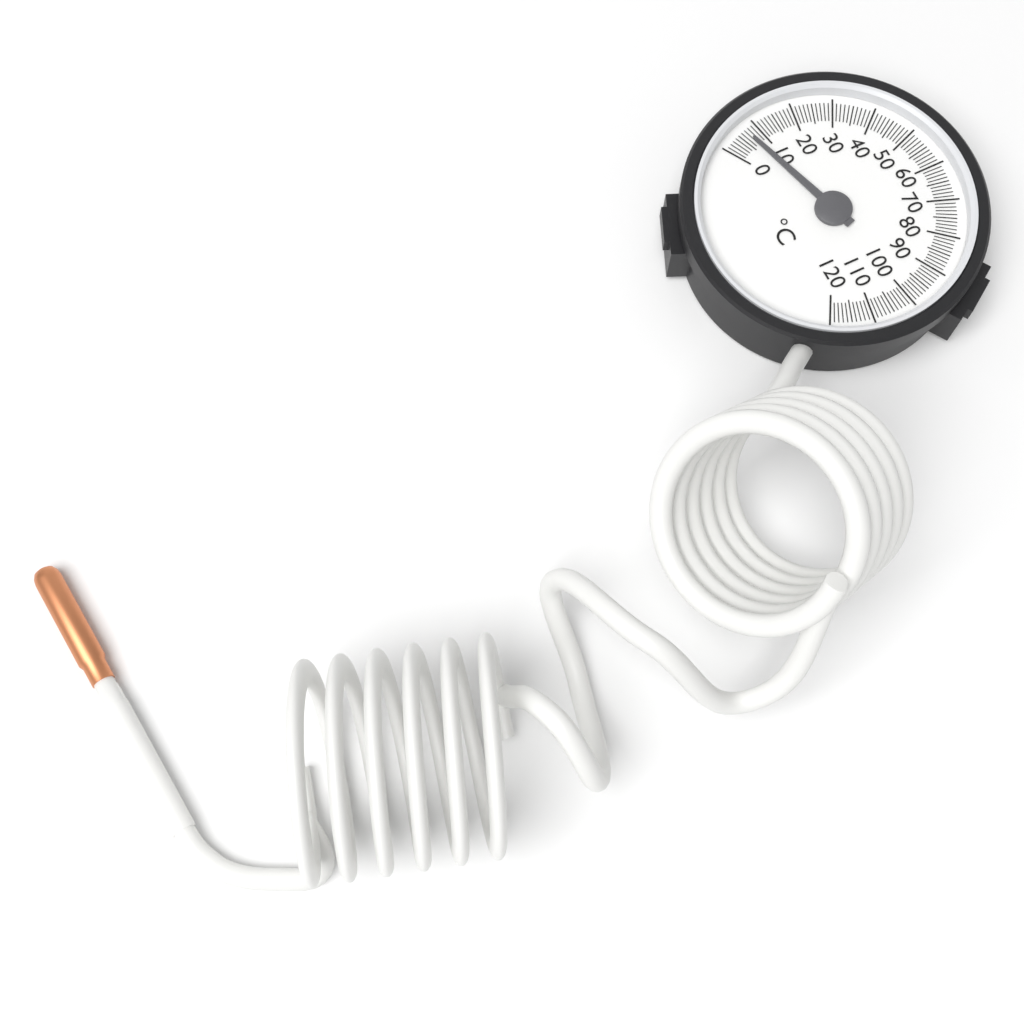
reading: 7 °C
